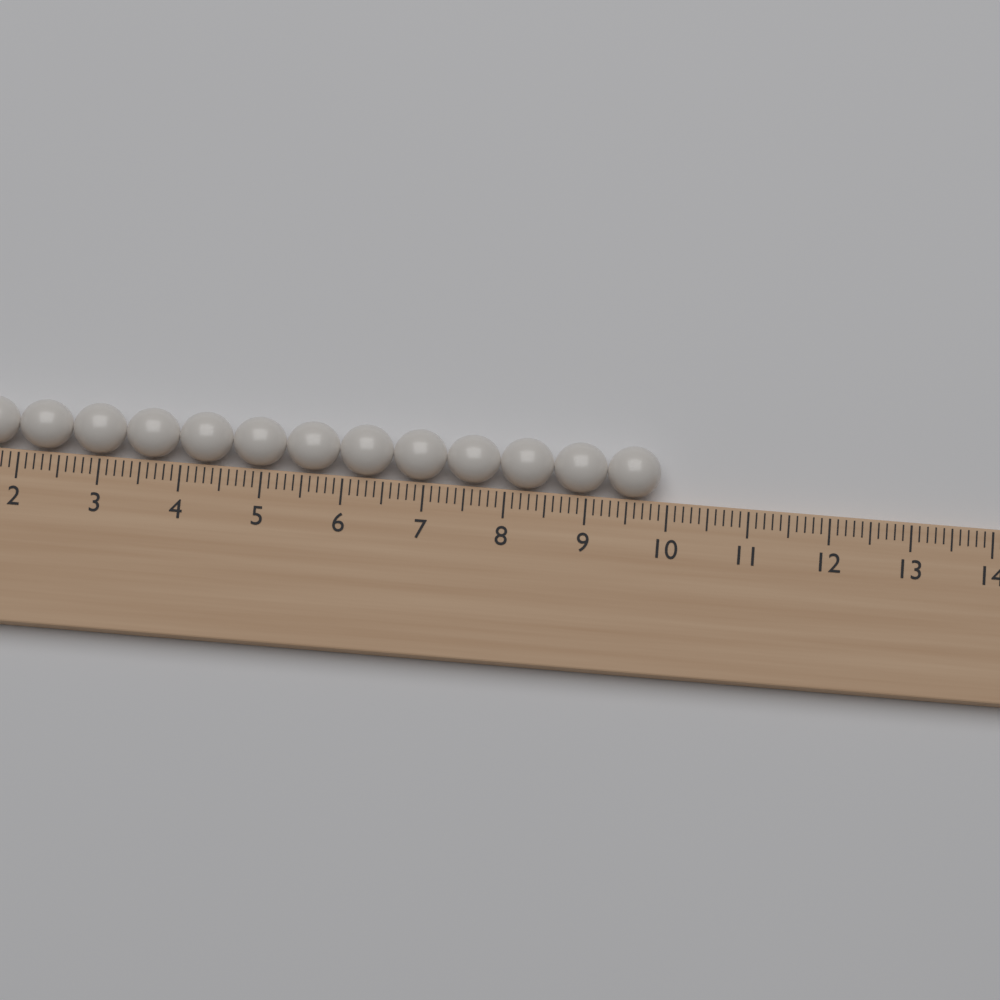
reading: 9.9 (no unit)
